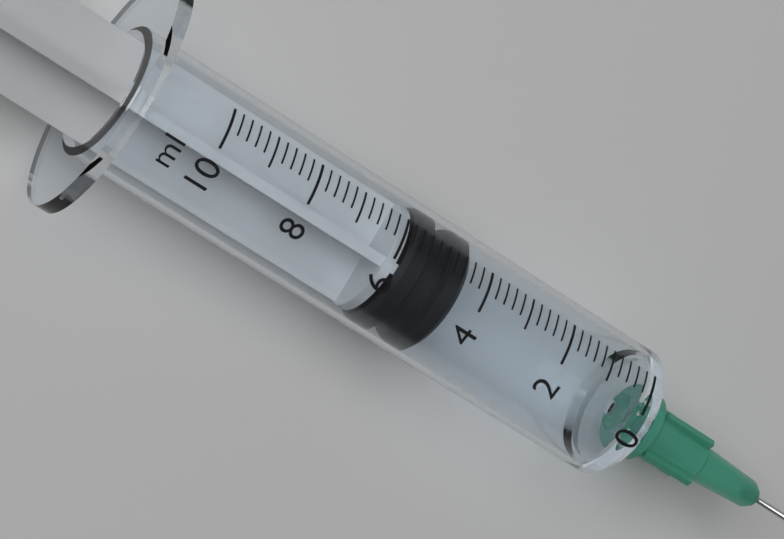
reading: 4.4 ml
